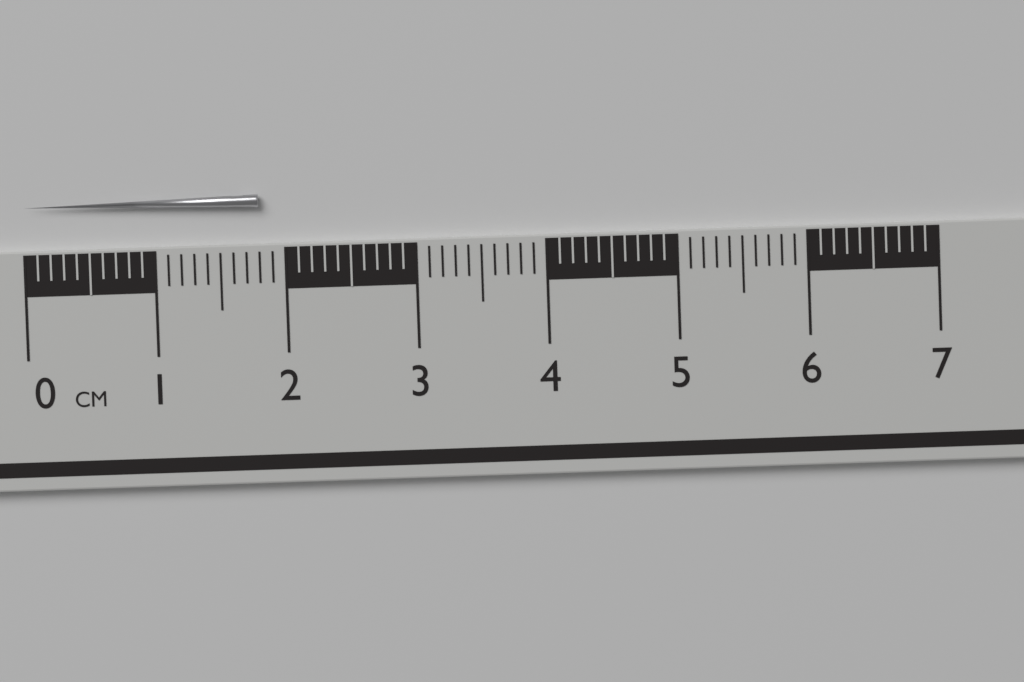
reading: 1.8 cm
